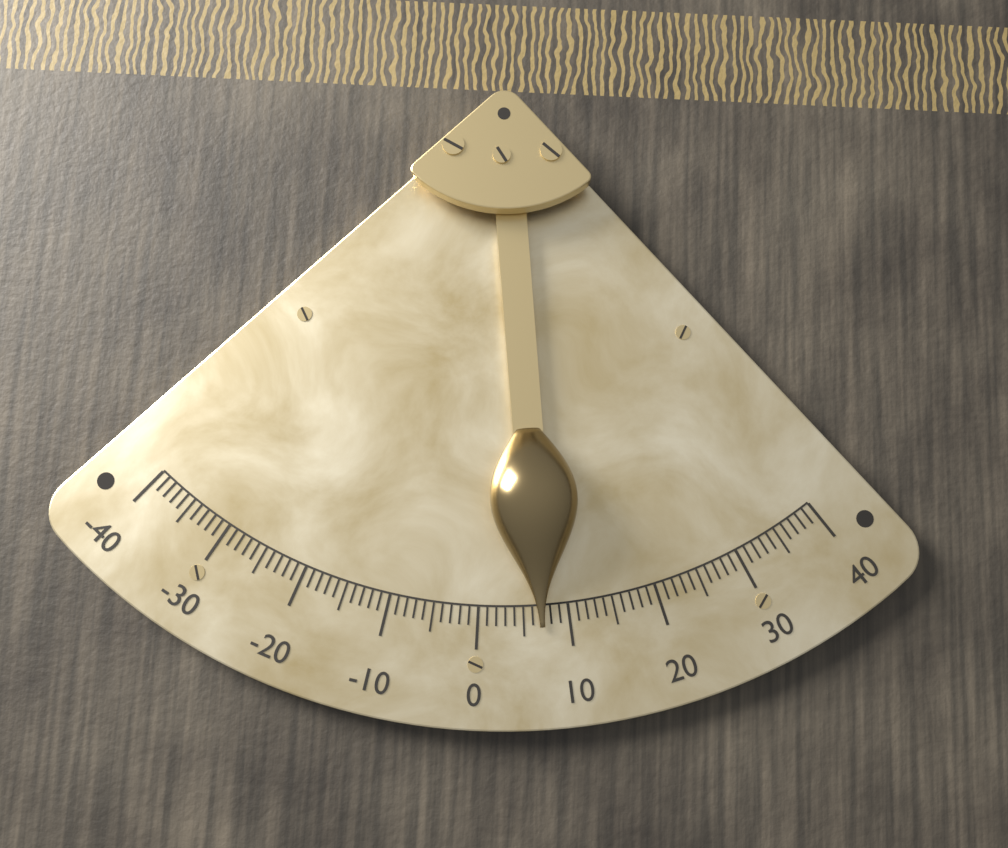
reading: 7 (no unit)
